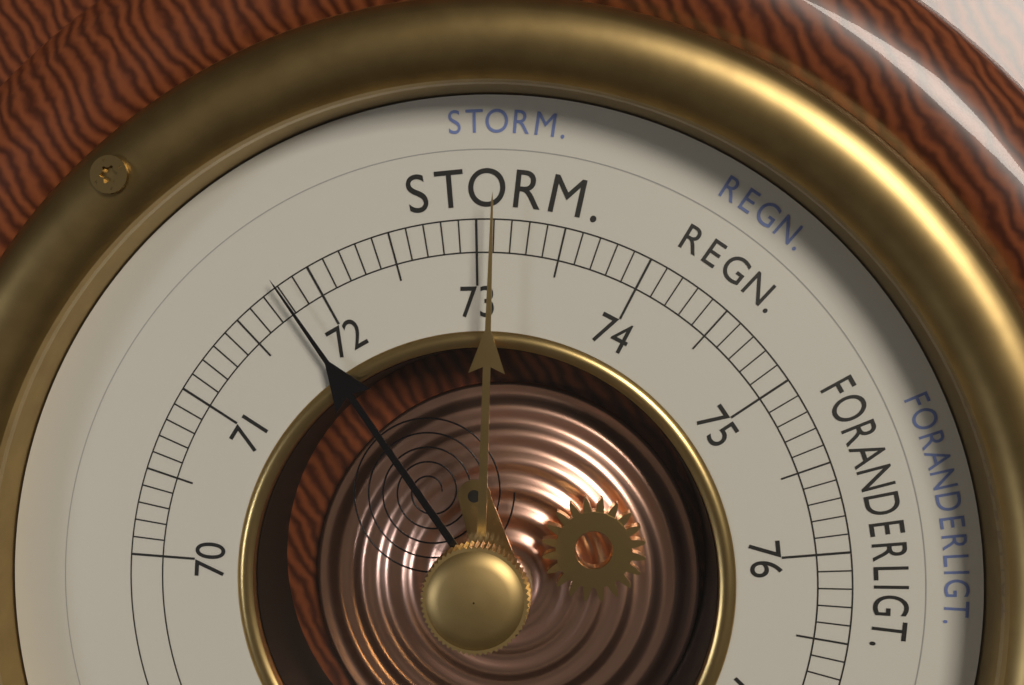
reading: 71.8 cm
